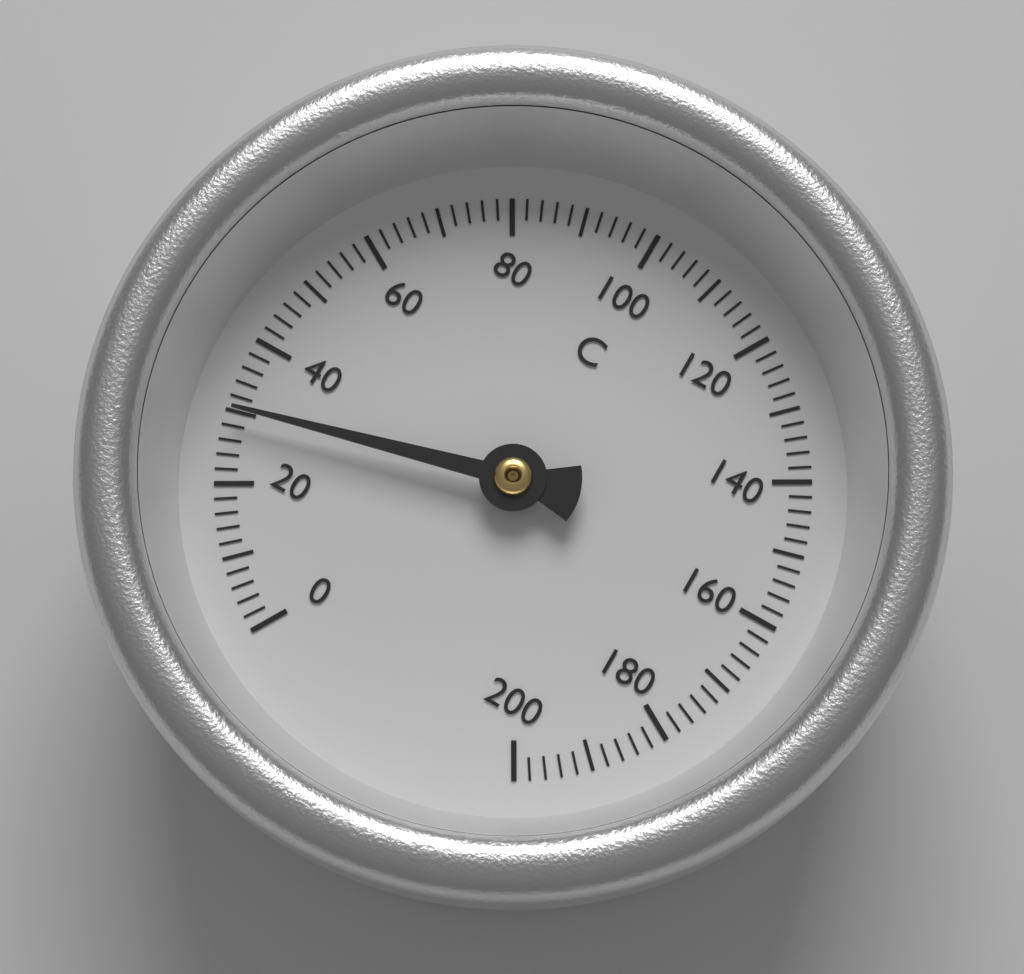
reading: 30 °C
